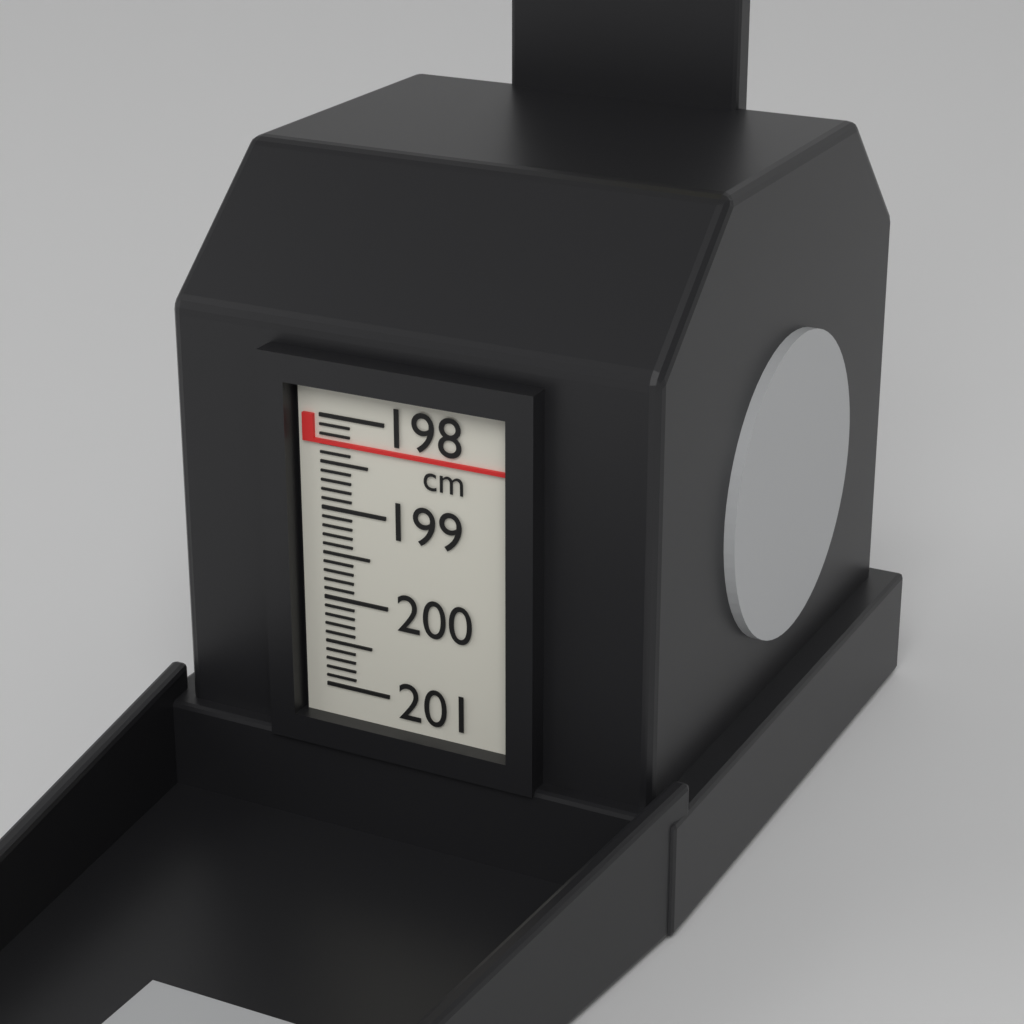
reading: 198.3 cm
